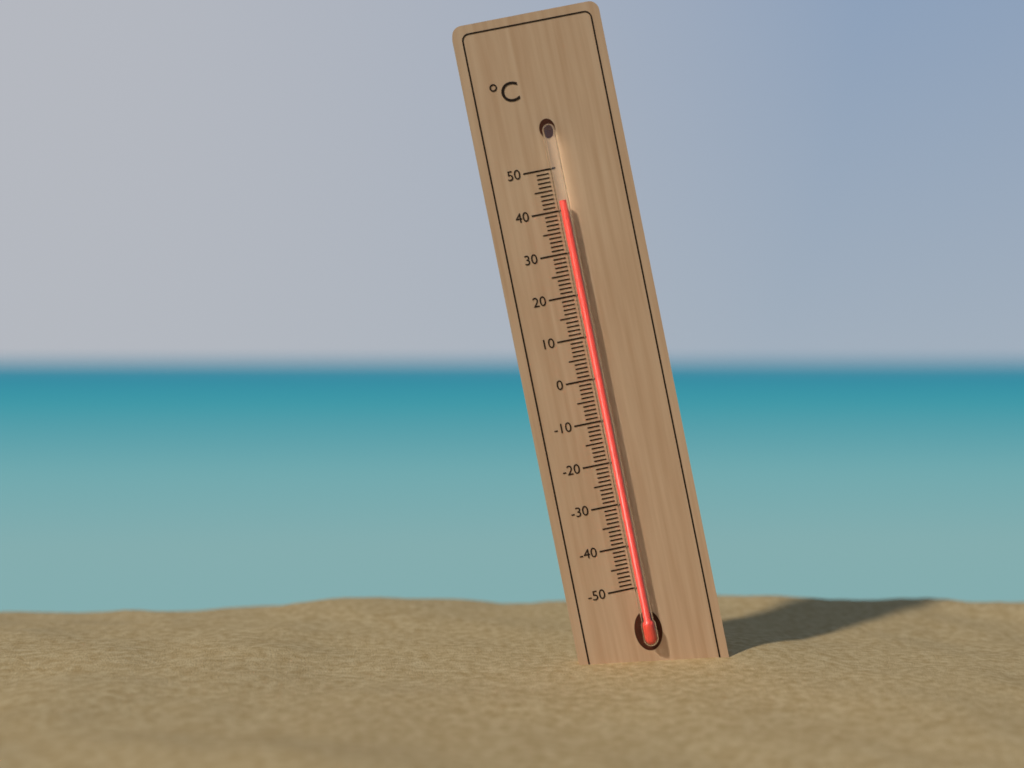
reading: 42 °C
